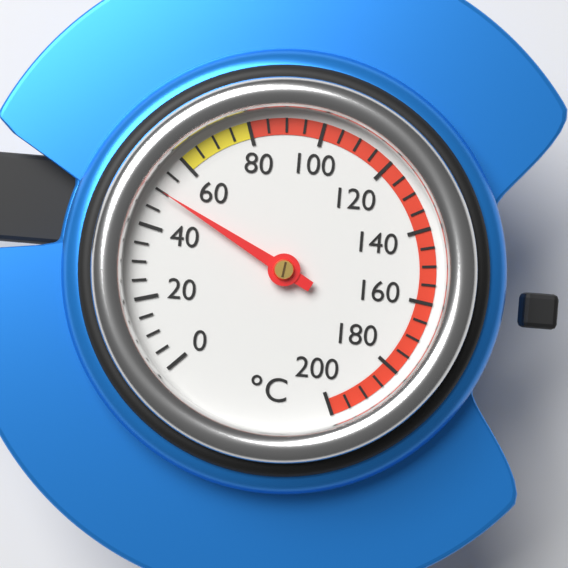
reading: 50 °C
